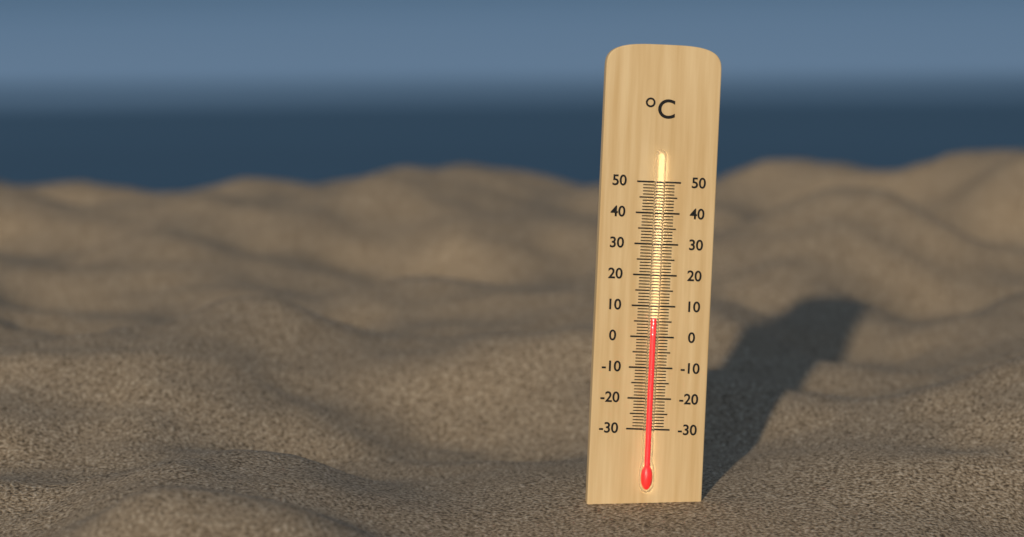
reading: 6 °C
